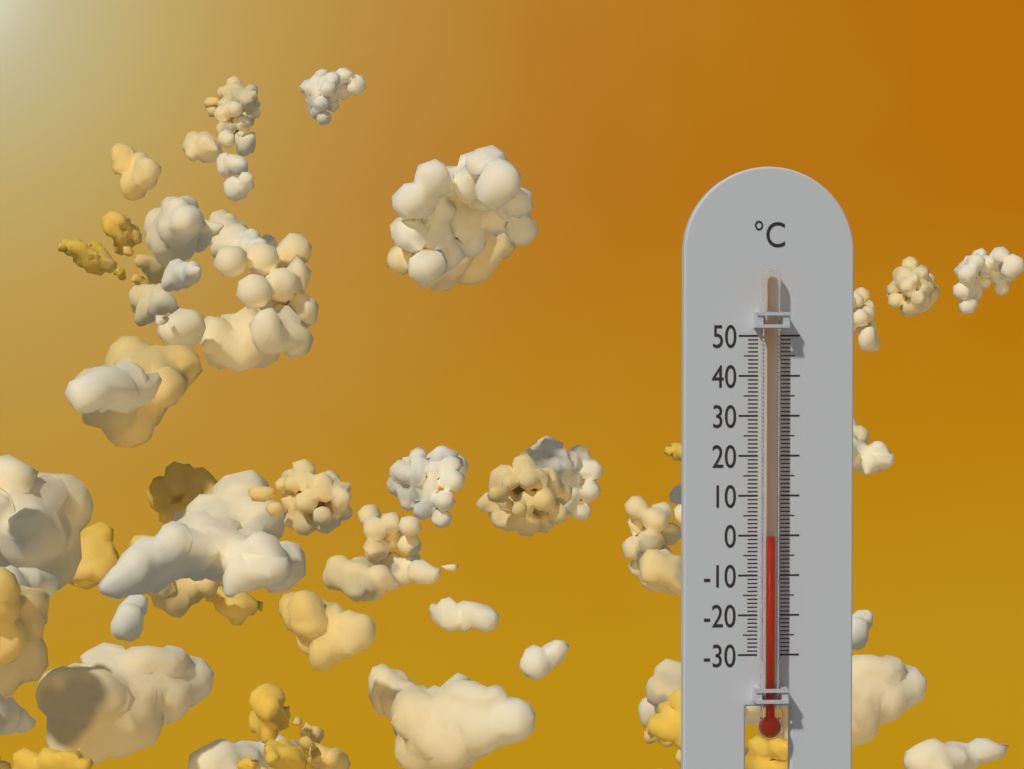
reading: 0 °C
